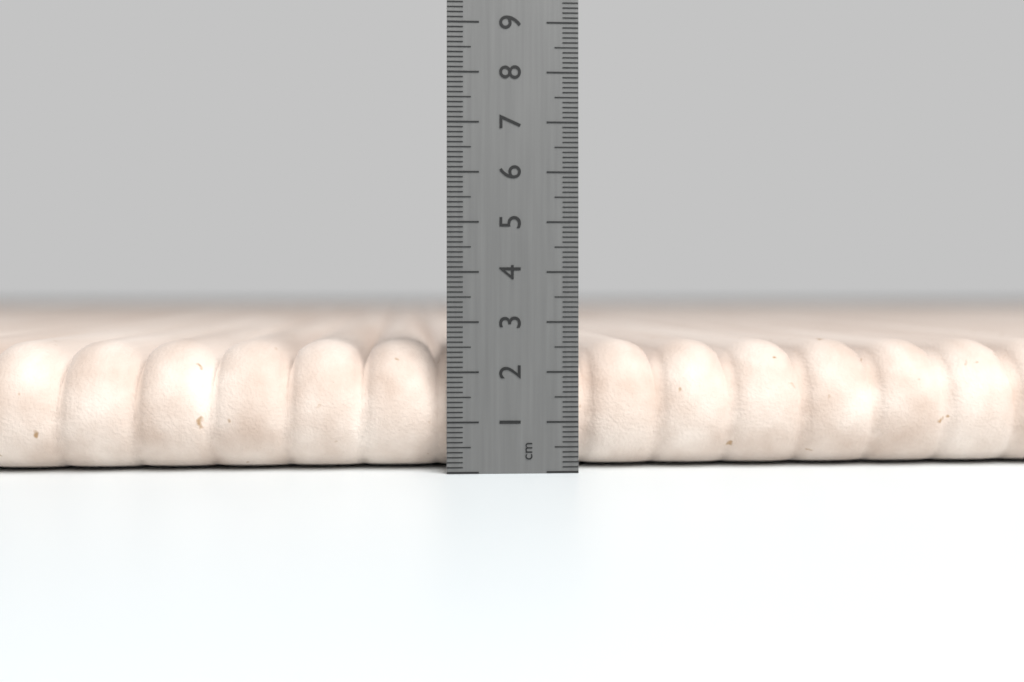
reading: 2.6 cm
